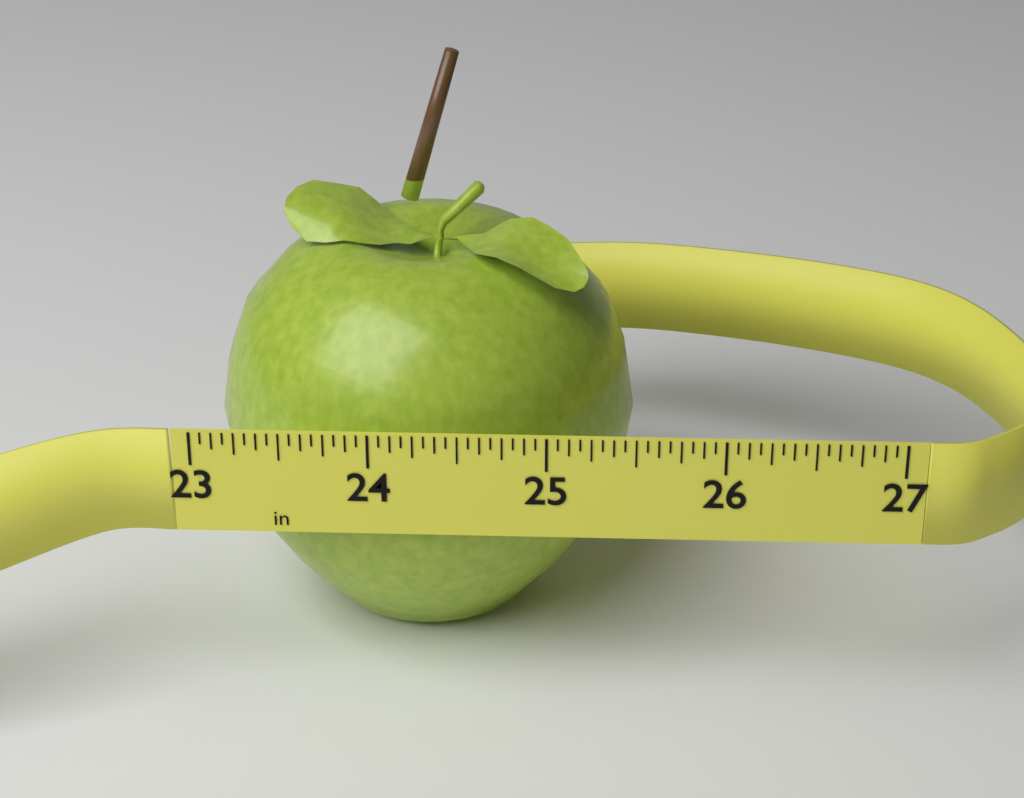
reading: 25.5000 in
